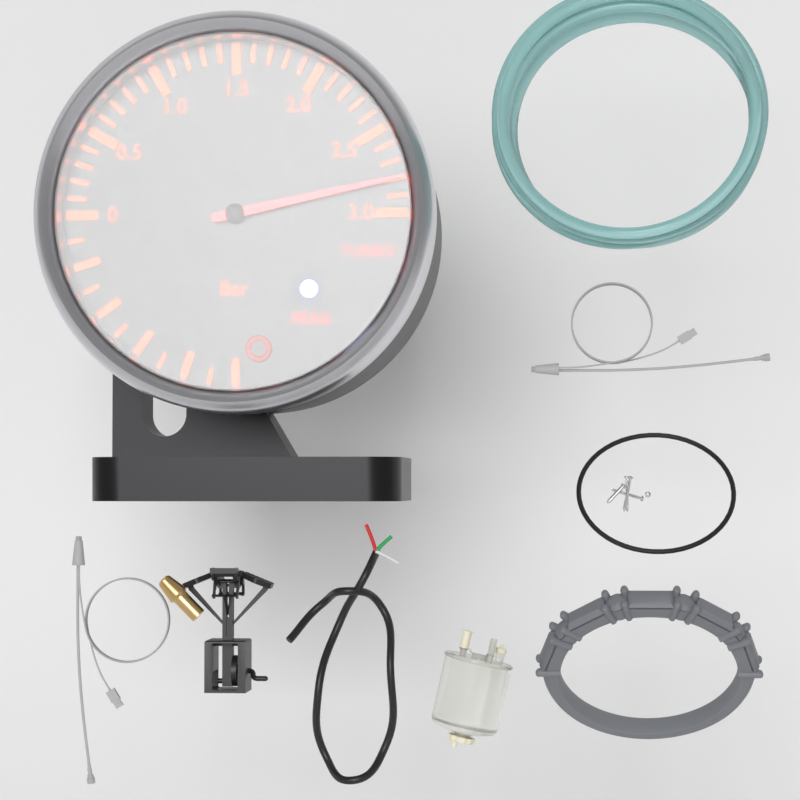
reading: 2.8 bar
